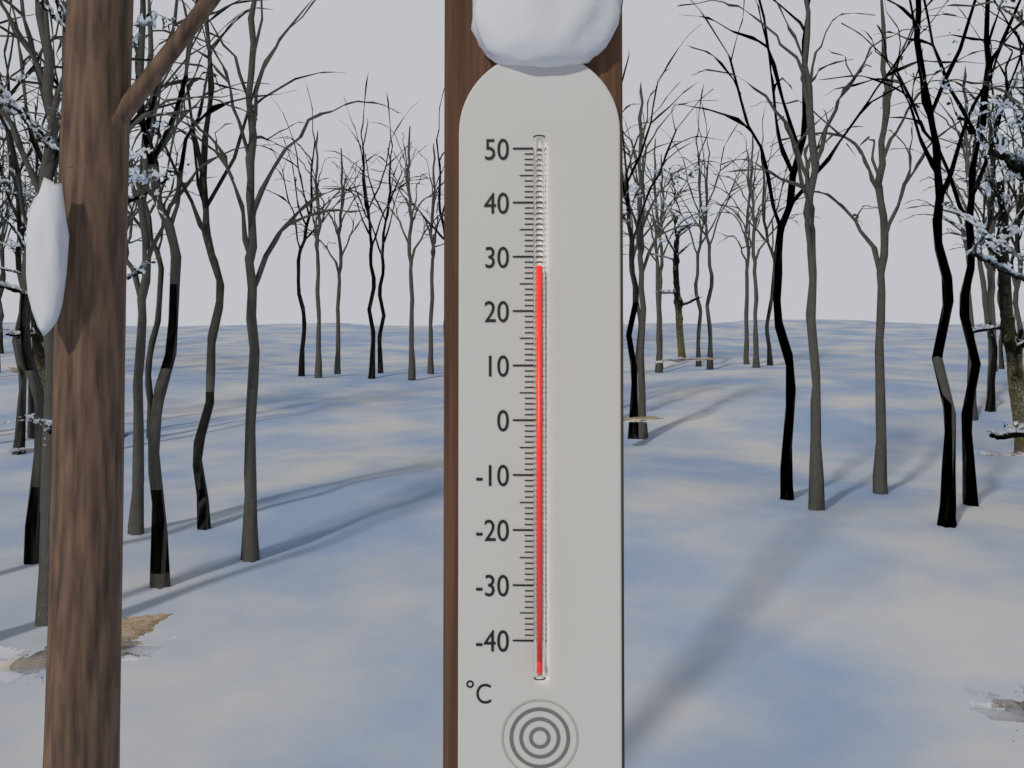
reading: 28 °C
